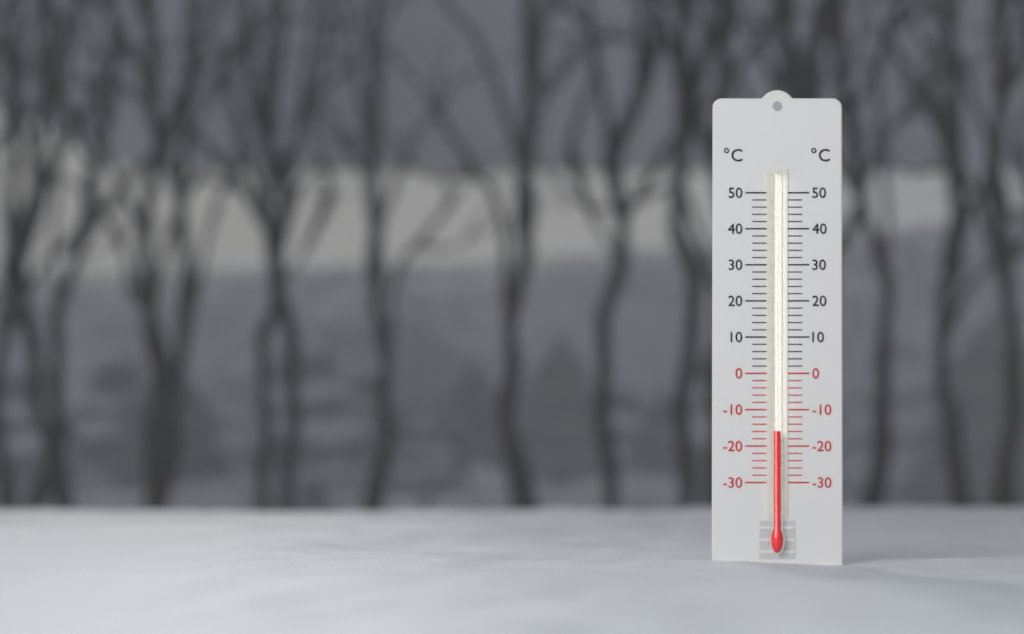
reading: -16 °C
